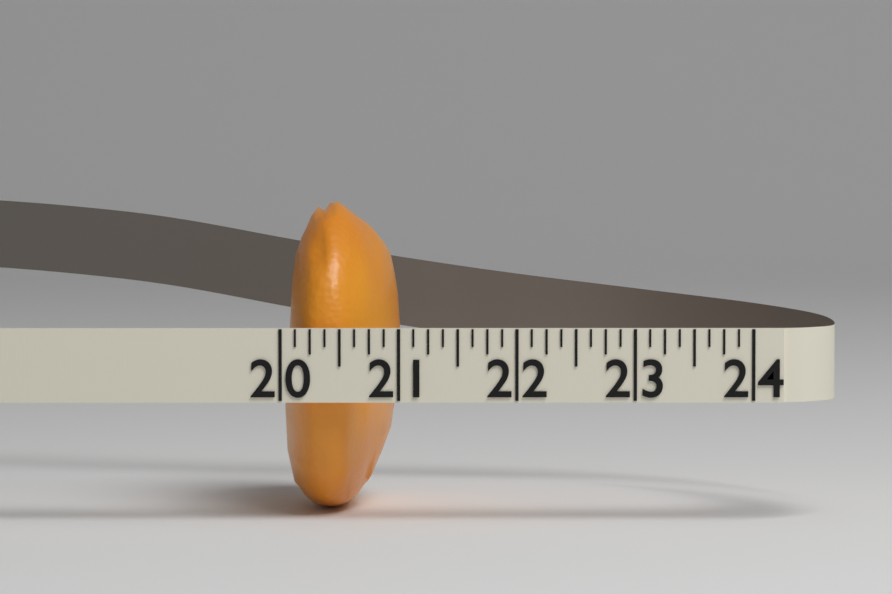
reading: 21.000 (no unit)
